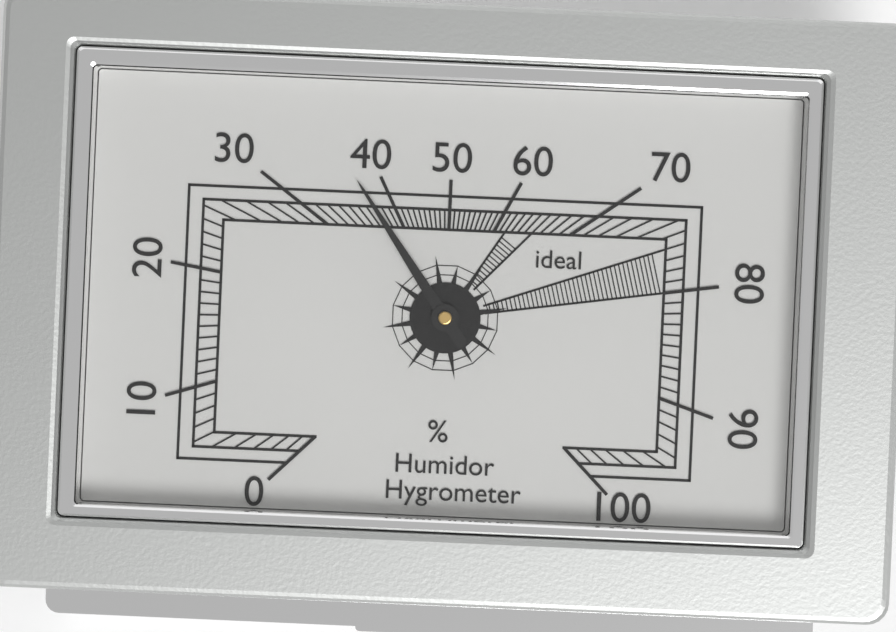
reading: 37 %
